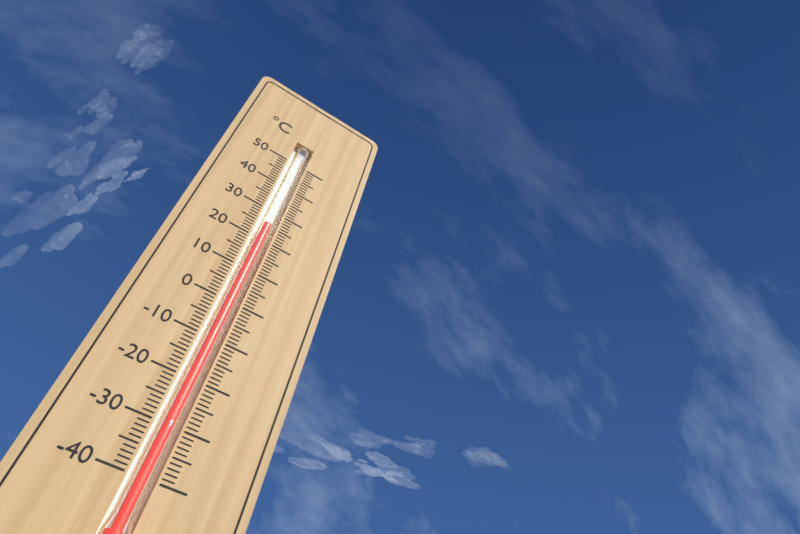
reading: 25 °C
